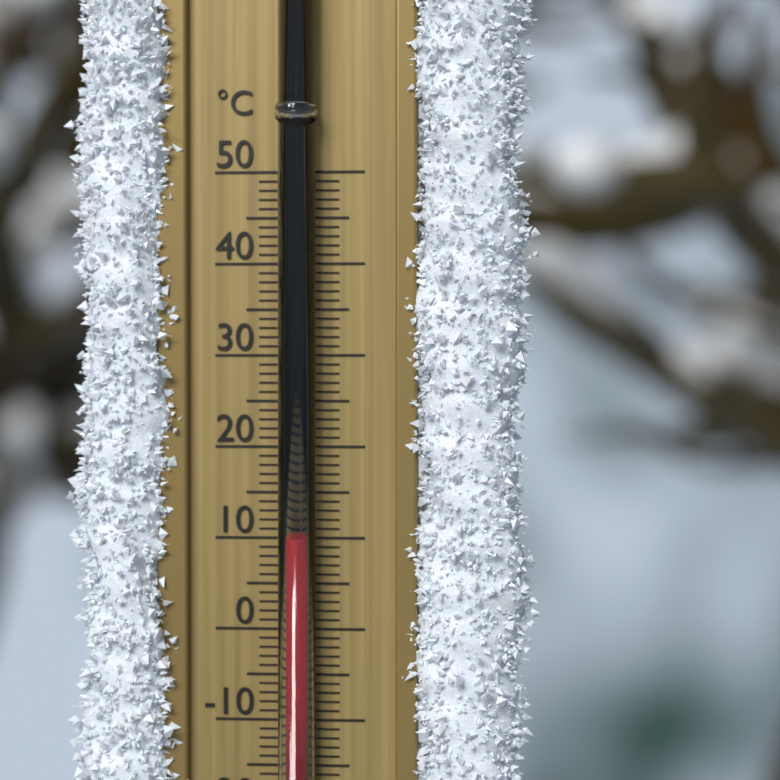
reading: 10 °C
